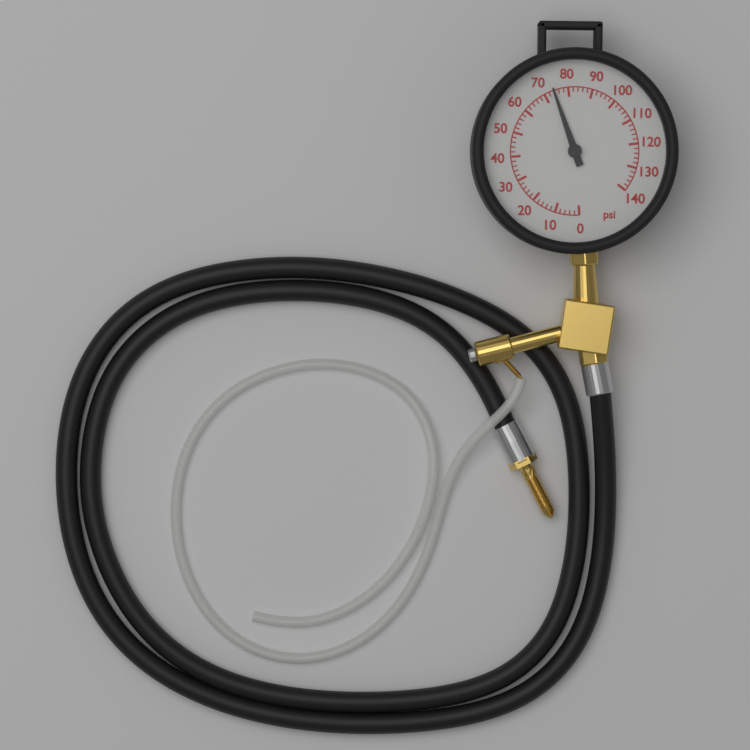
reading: 74 psi
